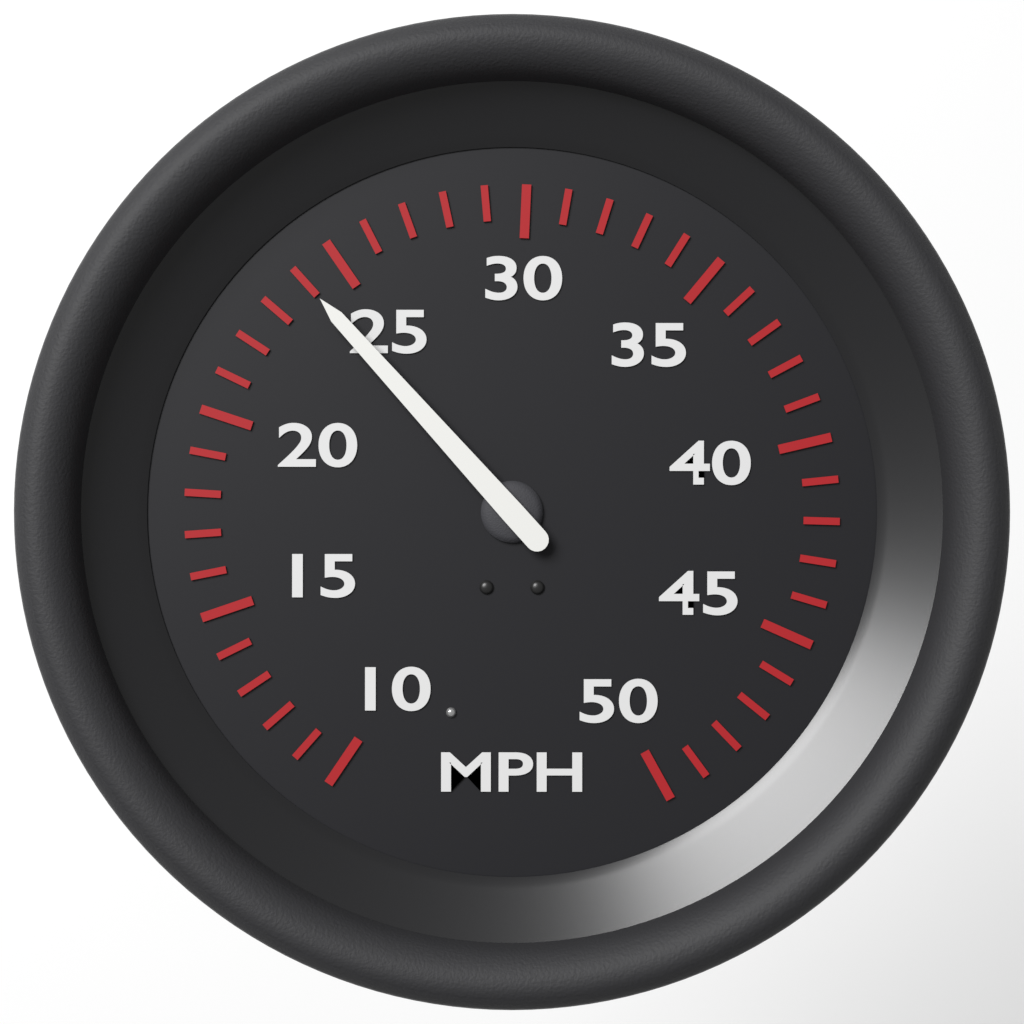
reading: 24 MPH
